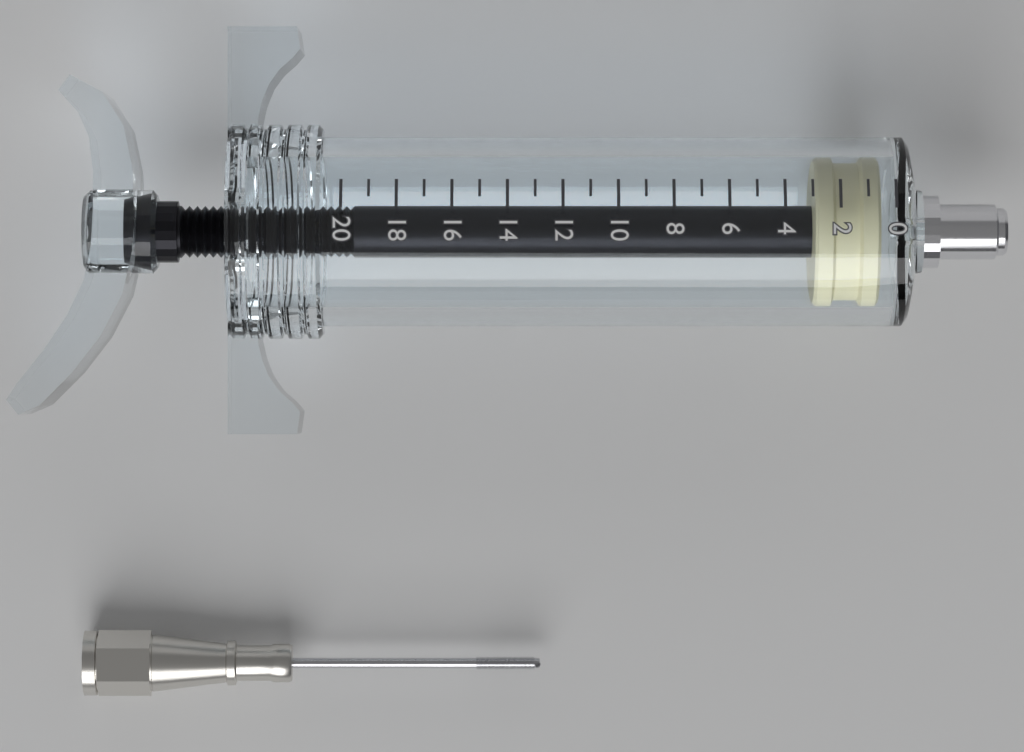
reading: 0.5 (no unit)
